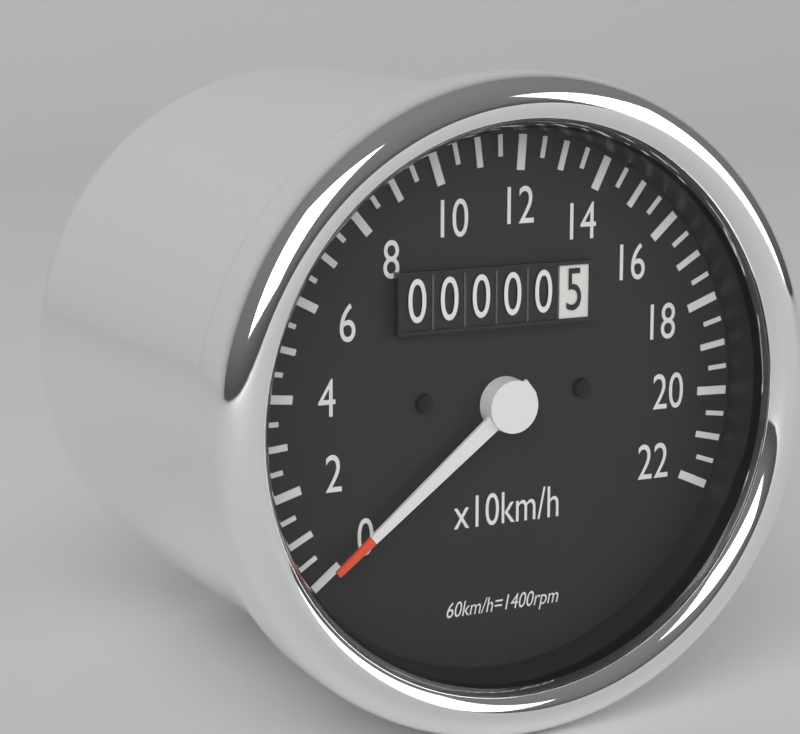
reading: 0 km/h
